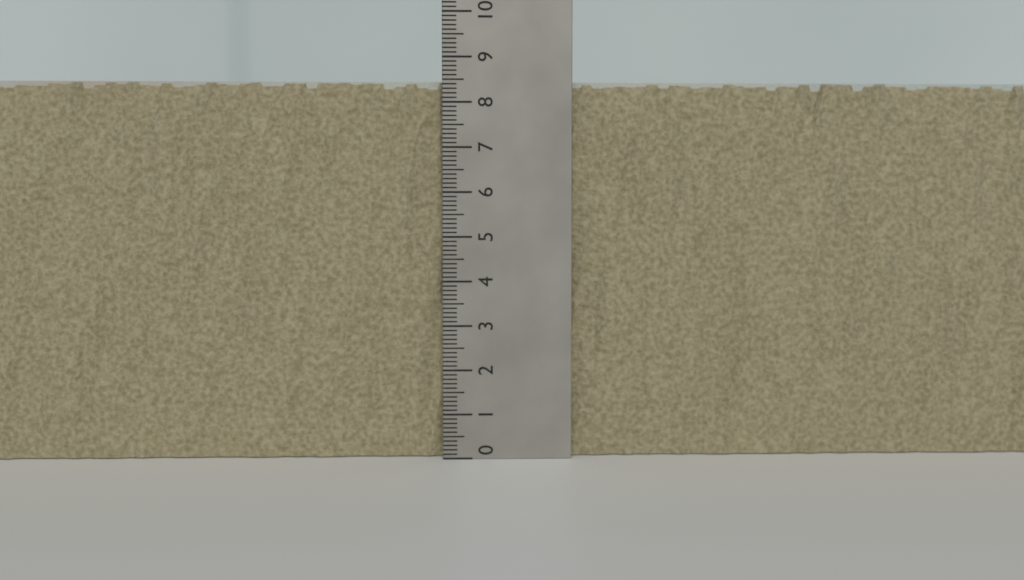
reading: 8.5 (no unit)
